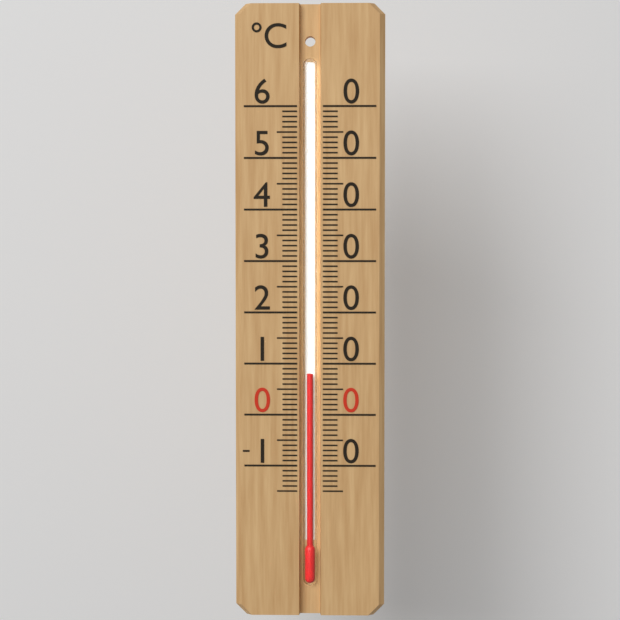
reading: 8 °C
